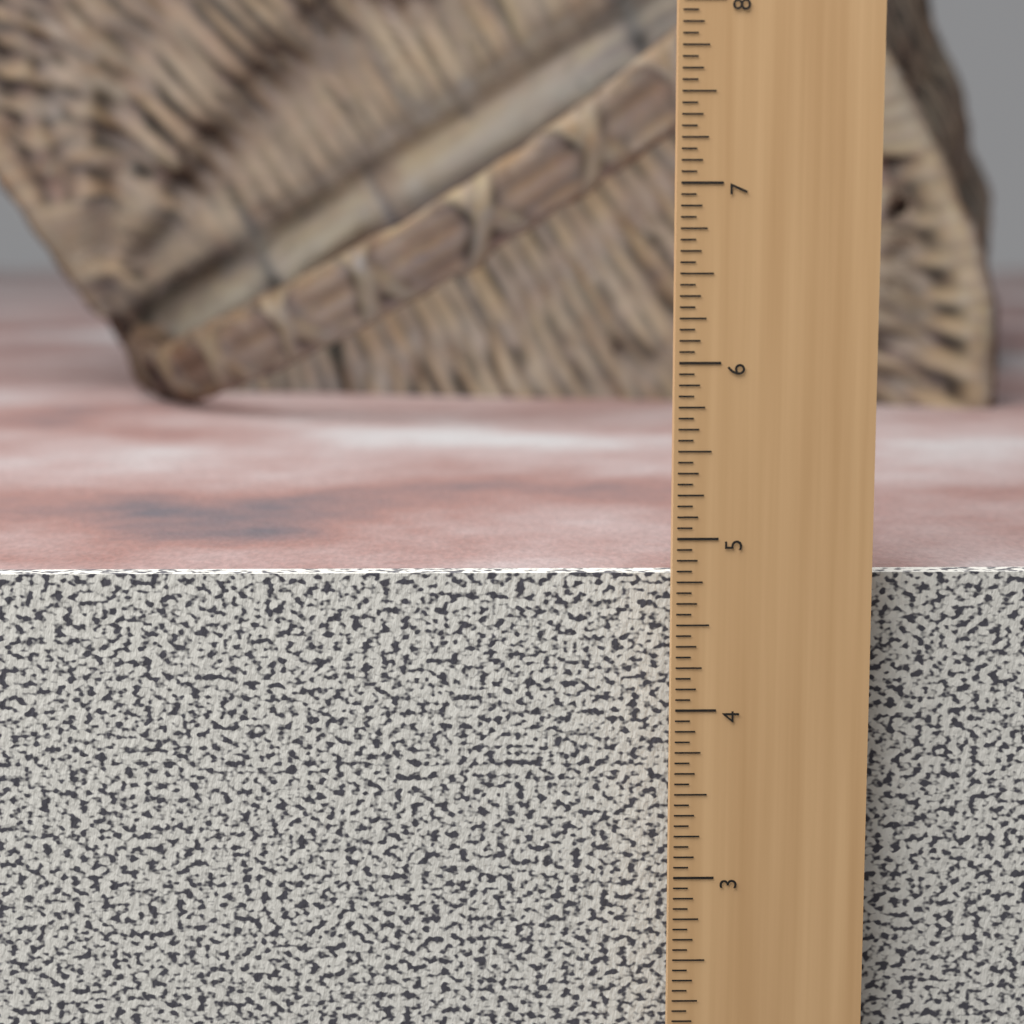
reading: 4.7500 in
